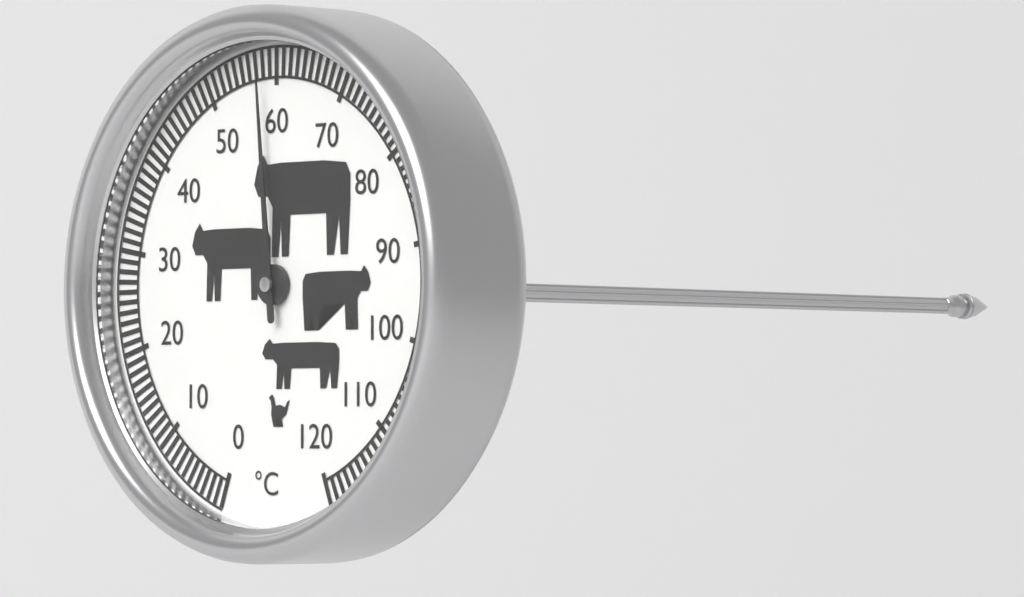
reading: 58 °C
